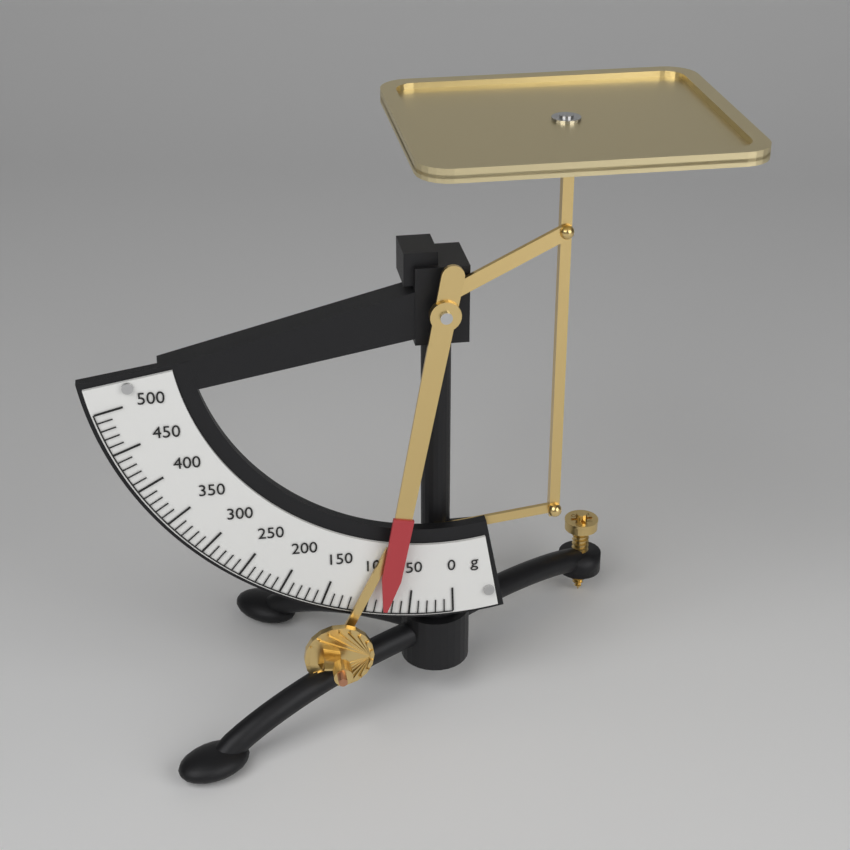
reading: 80 g
